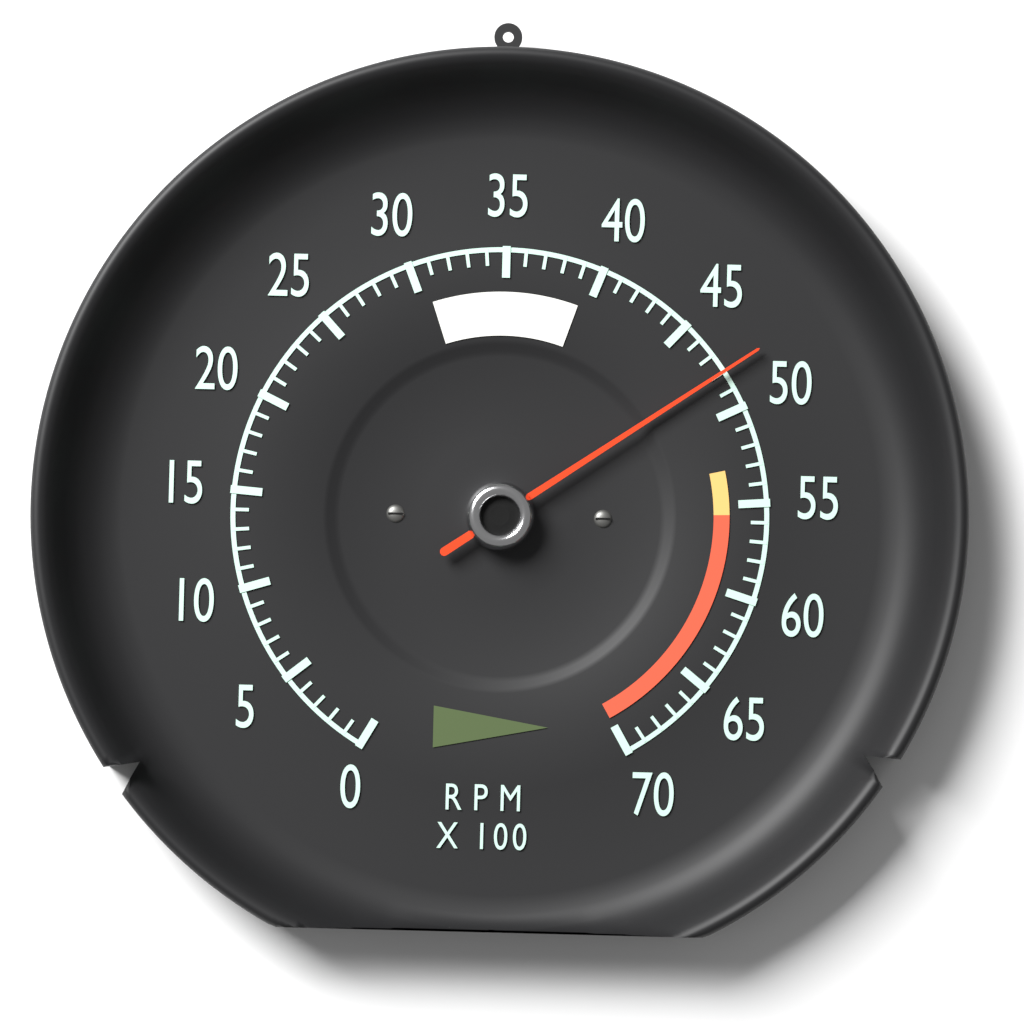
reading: 4800 RPM
